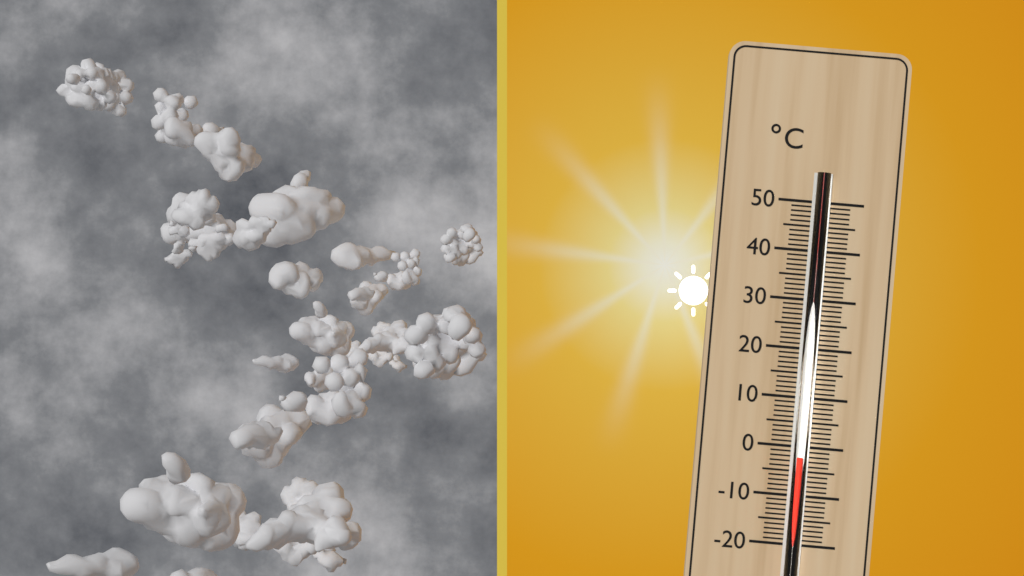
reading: -2 °C
